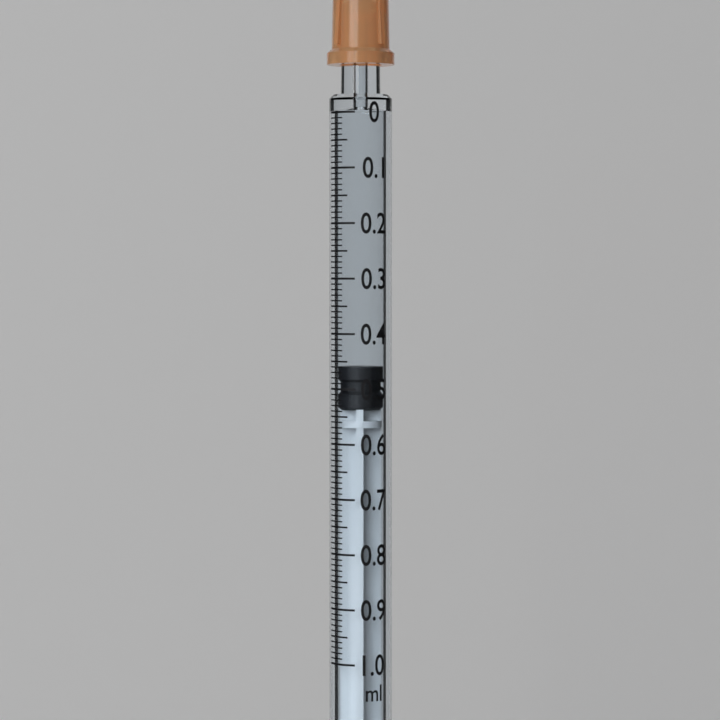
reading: 0.46 ml
